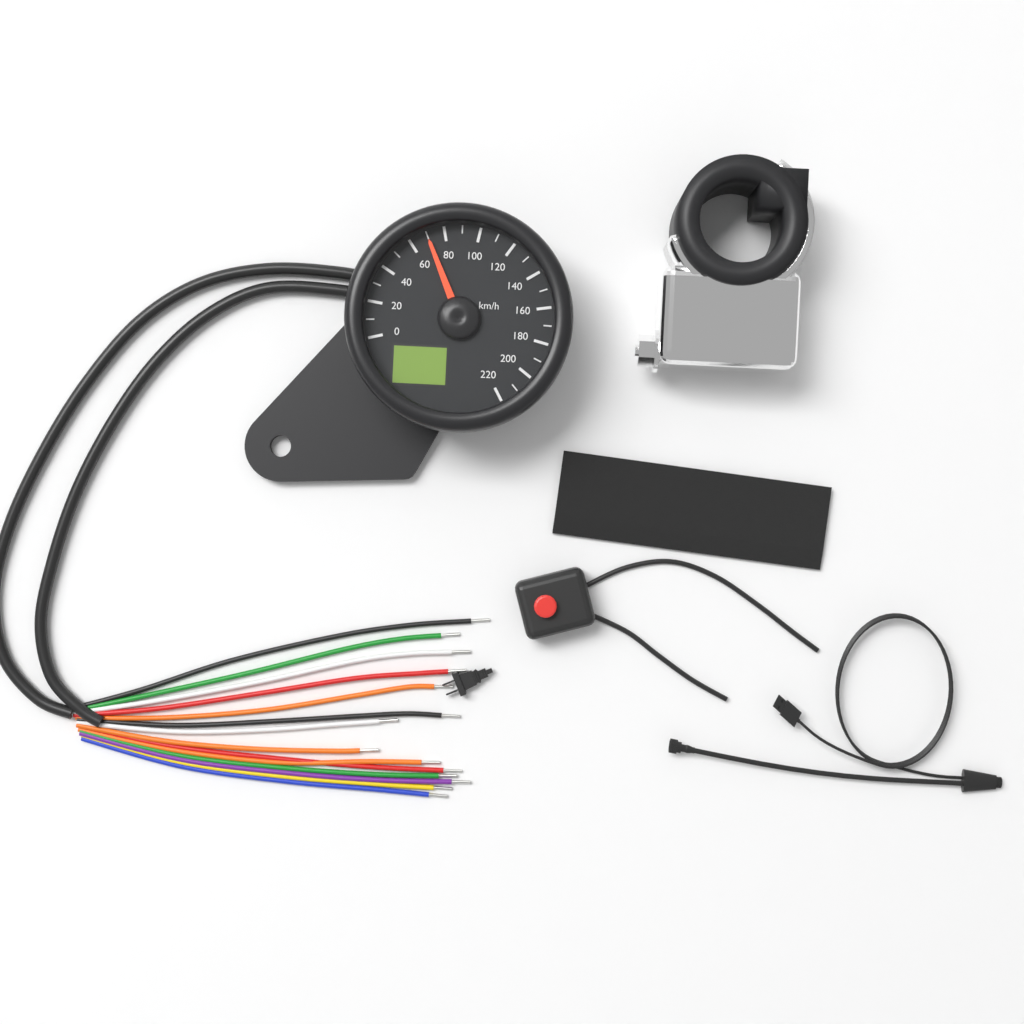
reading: 70 km/h
